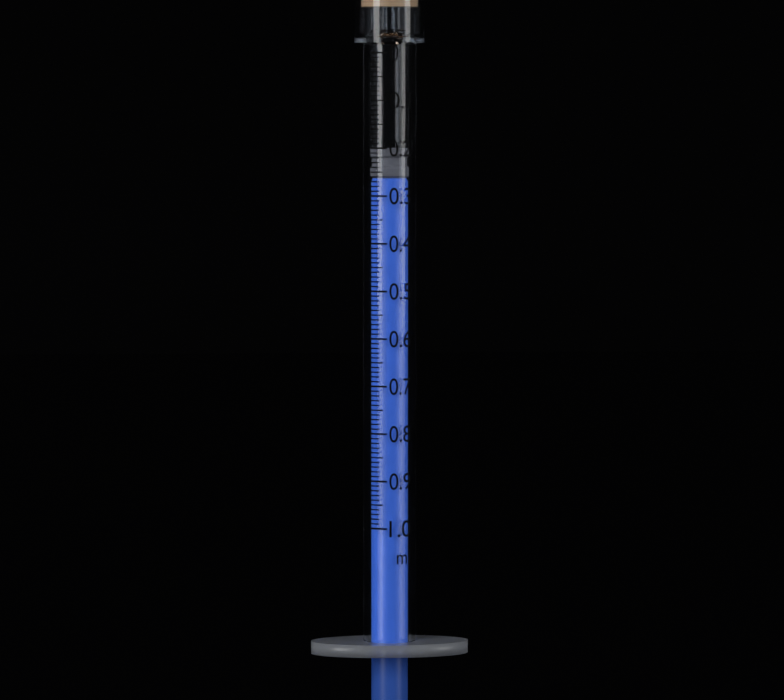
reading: 0.20 ml
